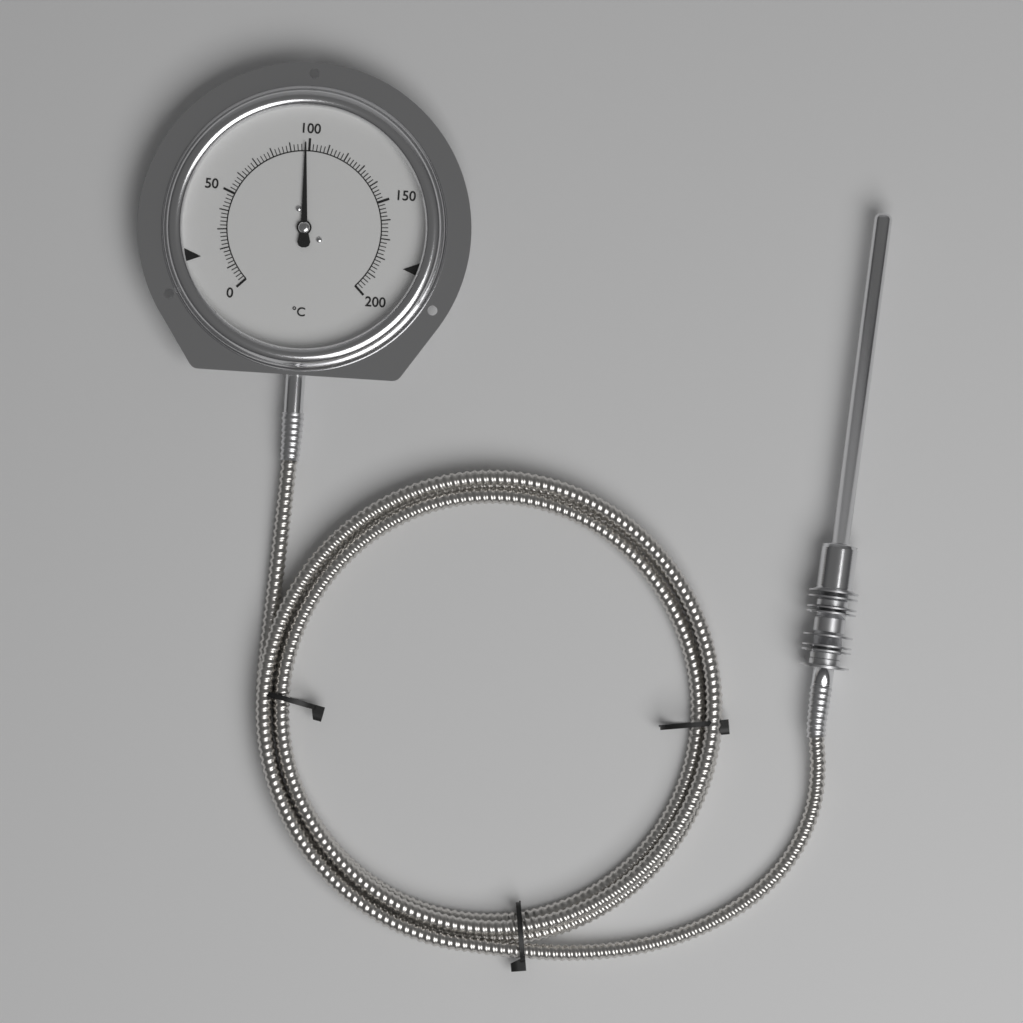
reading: 98 °C
